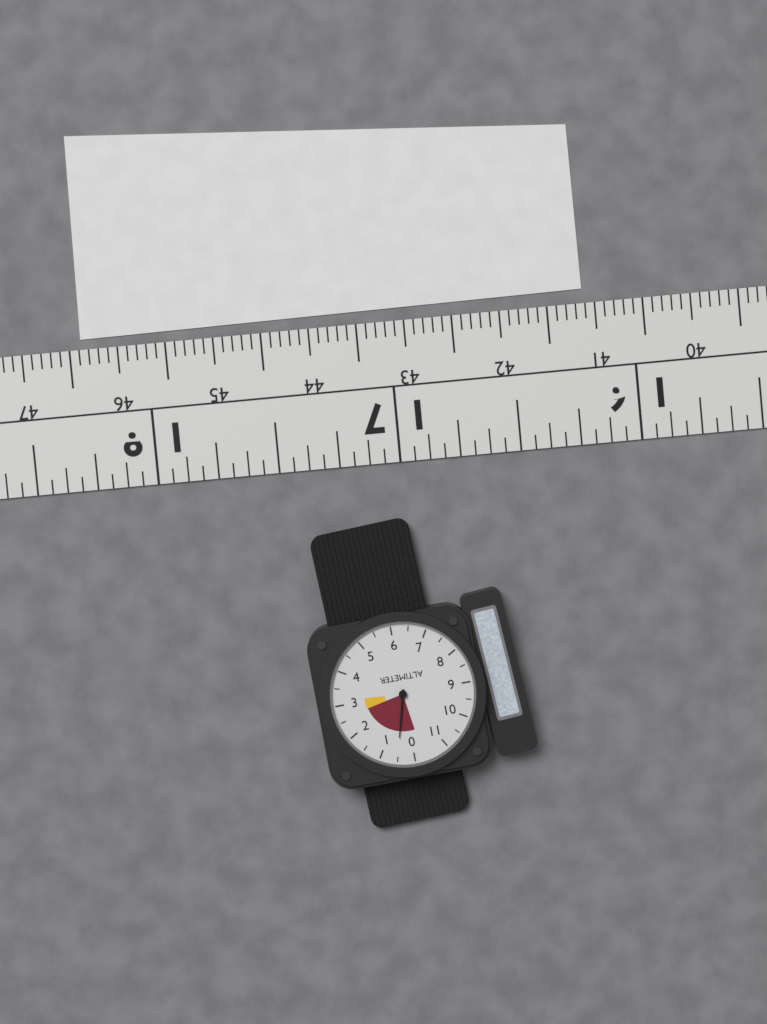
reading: 0.5 (no unit)
